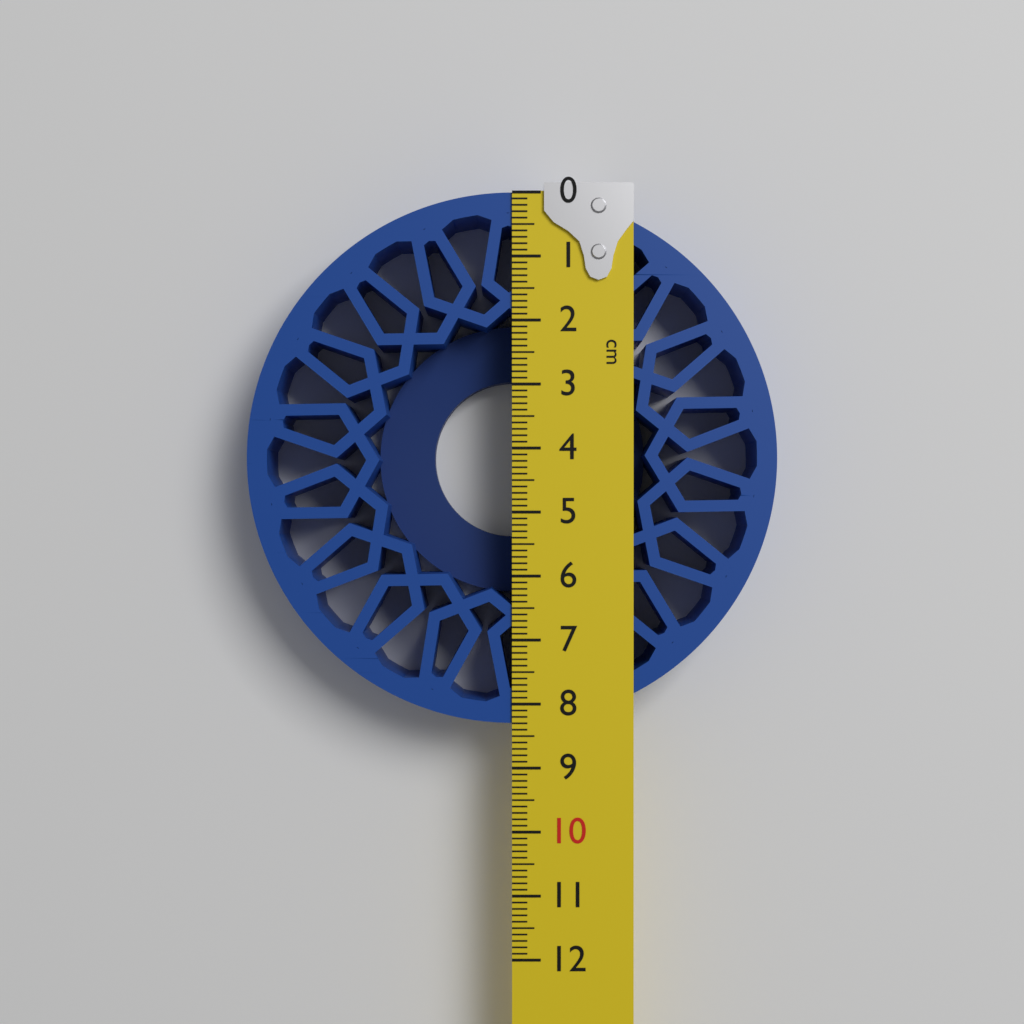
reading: 8.3 cm
